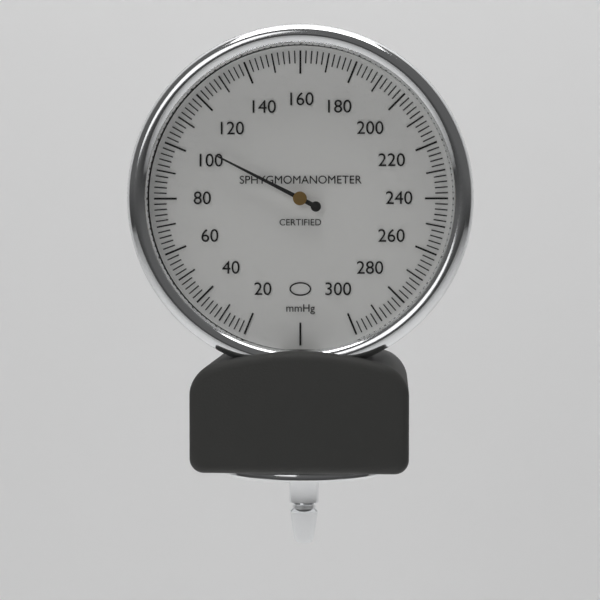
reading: 104 mmHg
